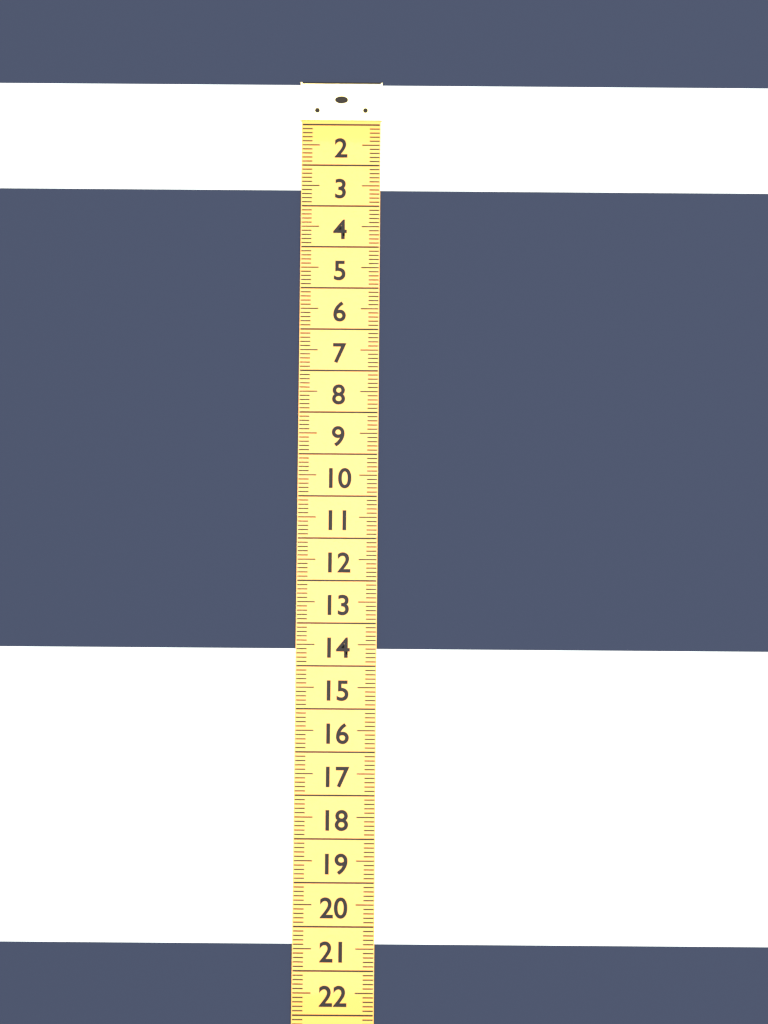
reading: 2.6 (no unit)
